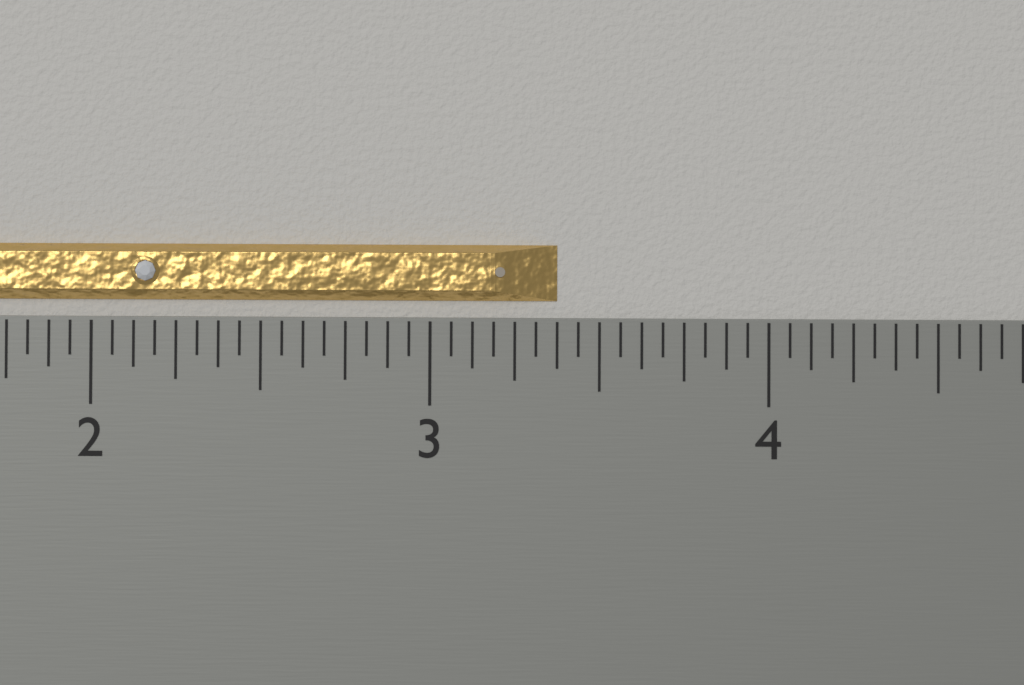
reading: 3.3750 inch
